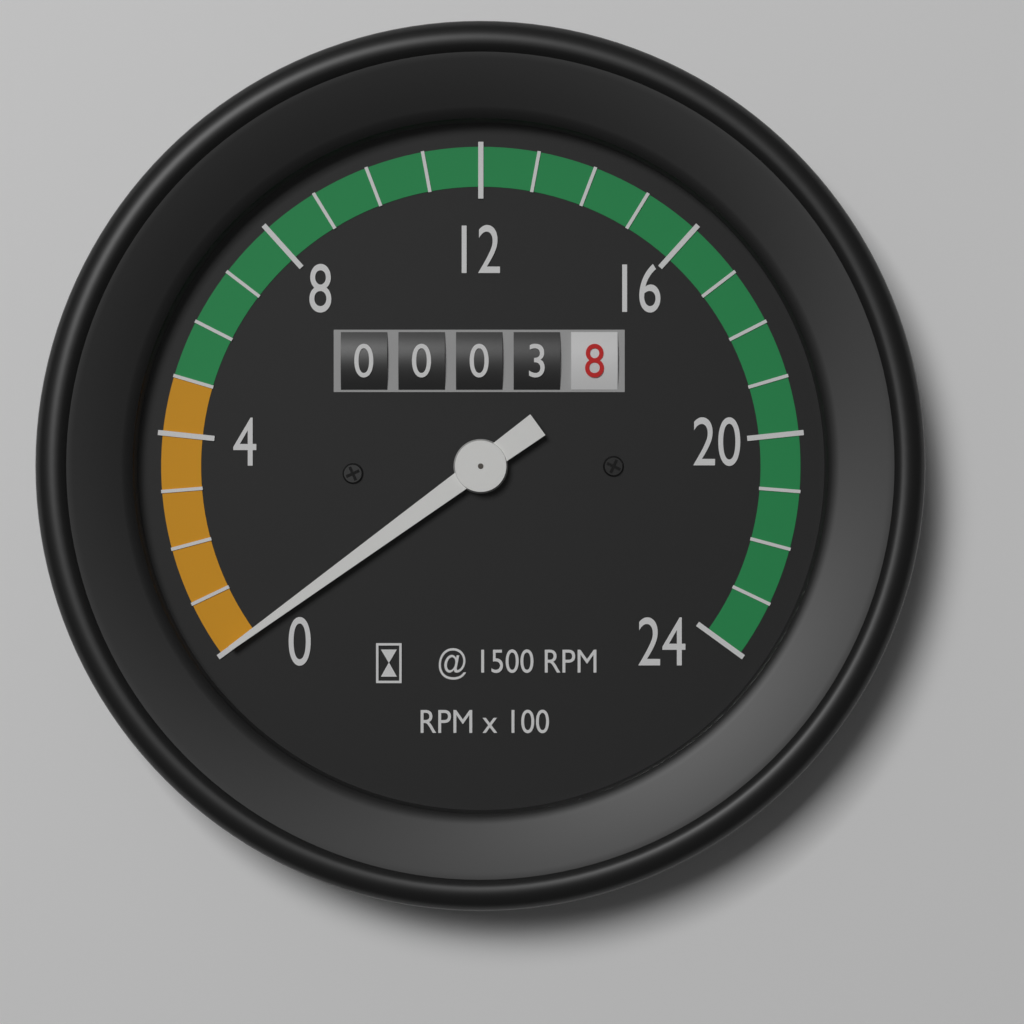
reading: 0 RPM
